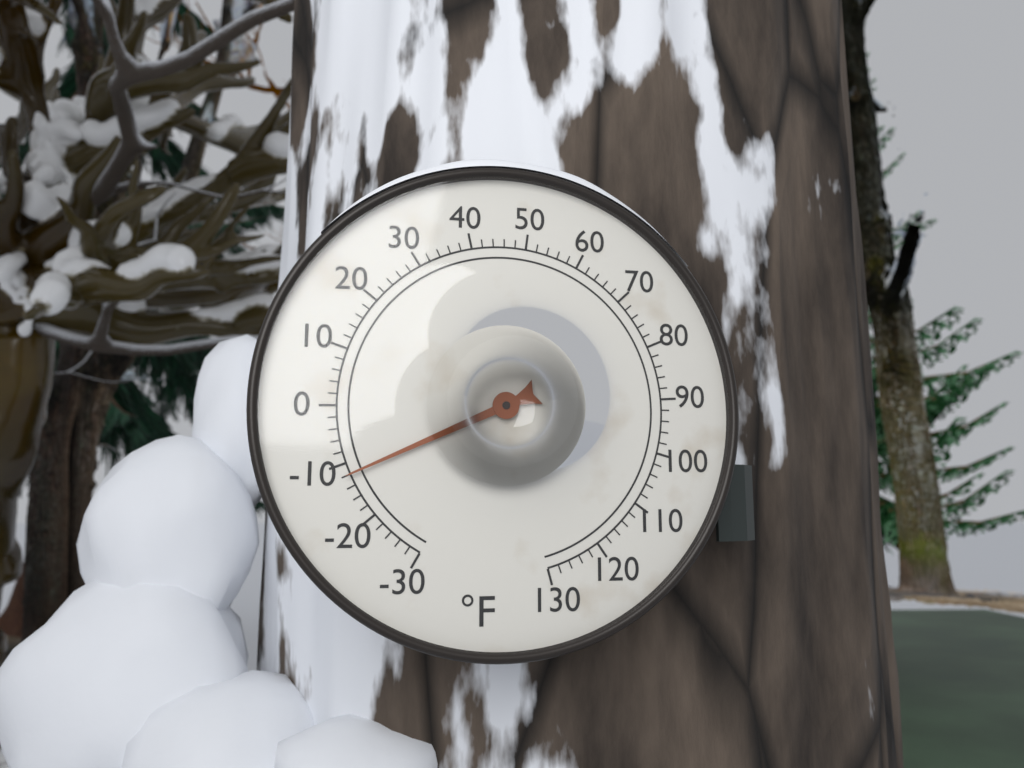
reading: -12 °F
